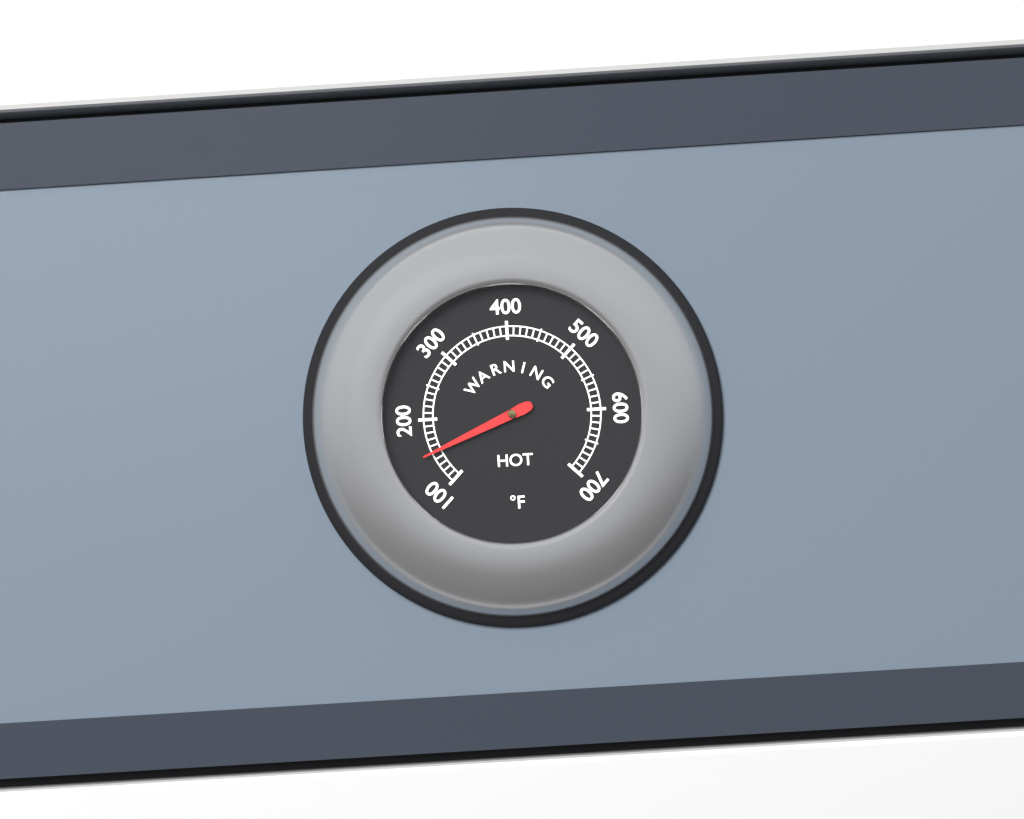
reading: 150 °F
